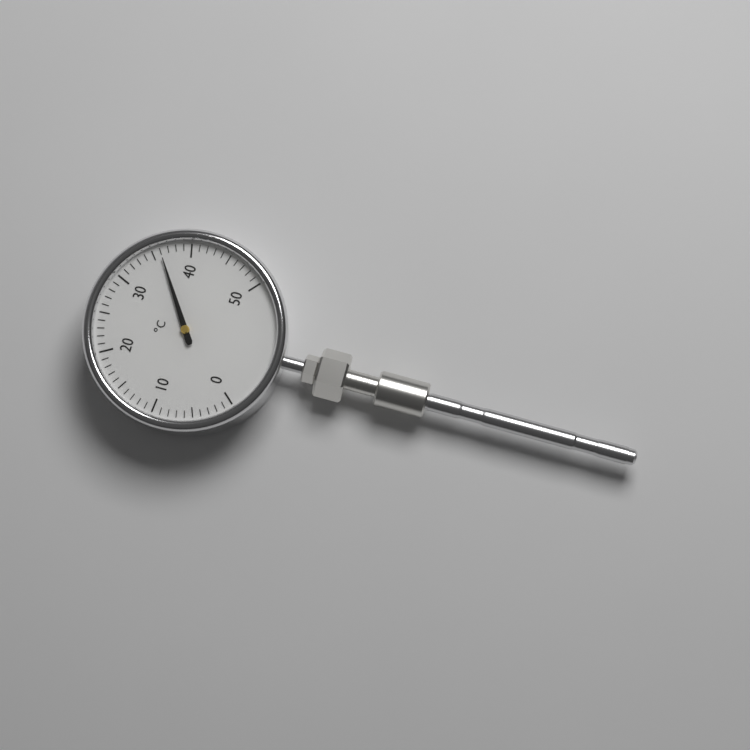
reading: 36 °C
